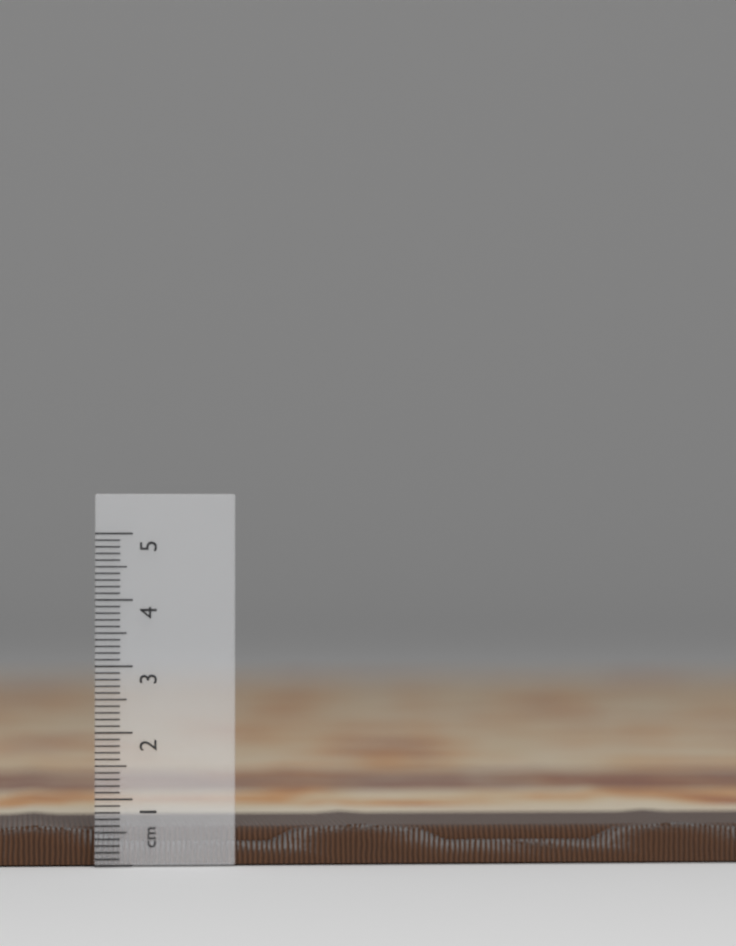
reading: 0.6 cm
